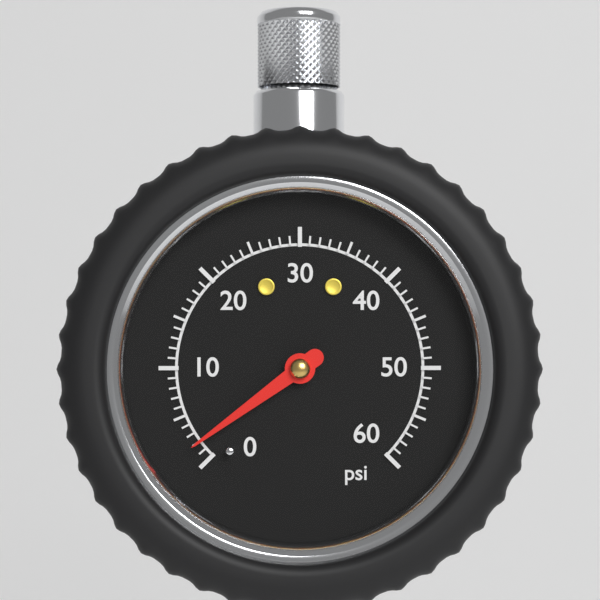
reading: 2 psi
